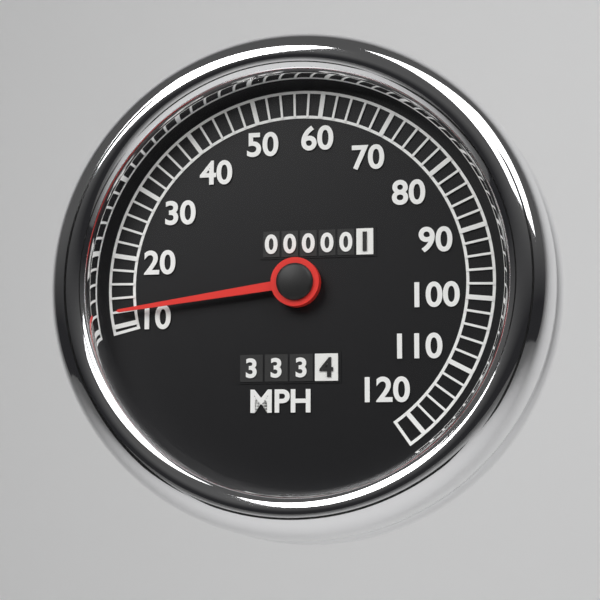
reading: 12 MPH
